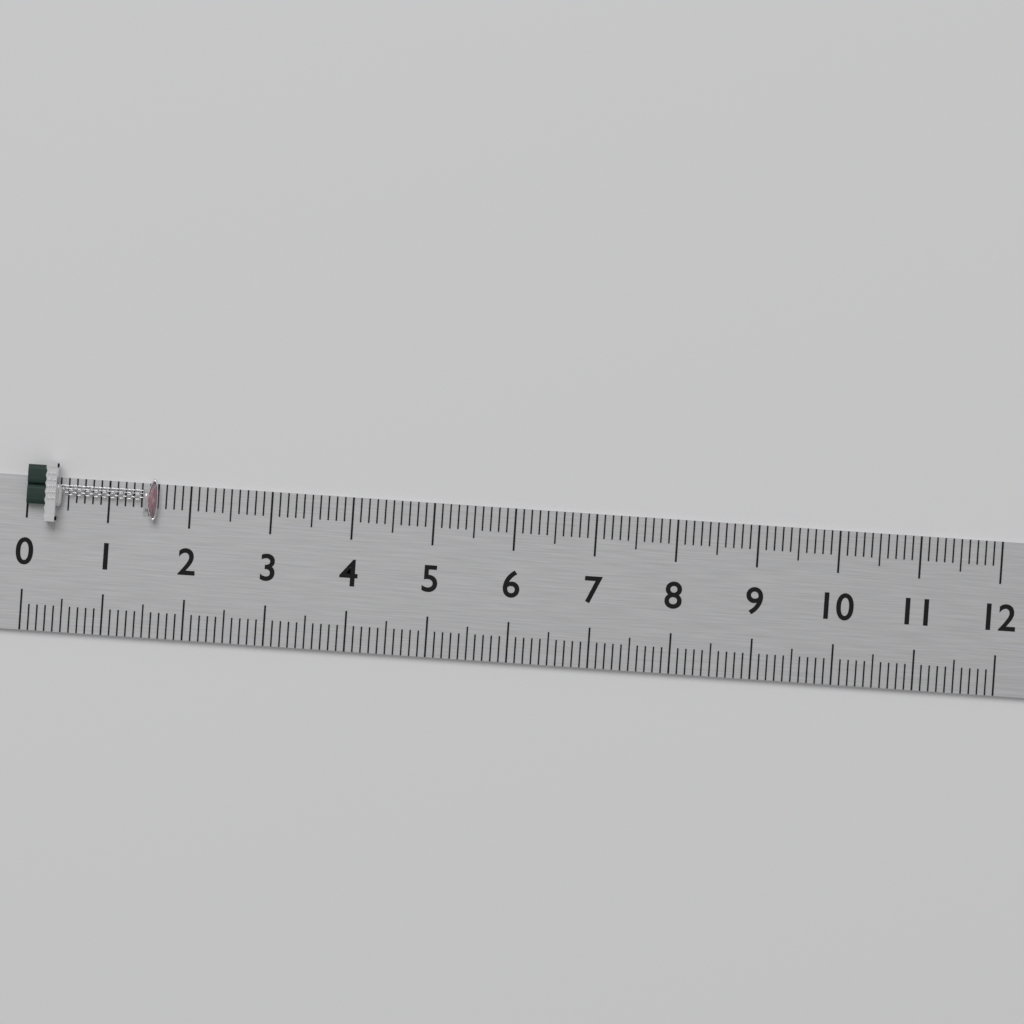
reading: 1.6 (no unit)
